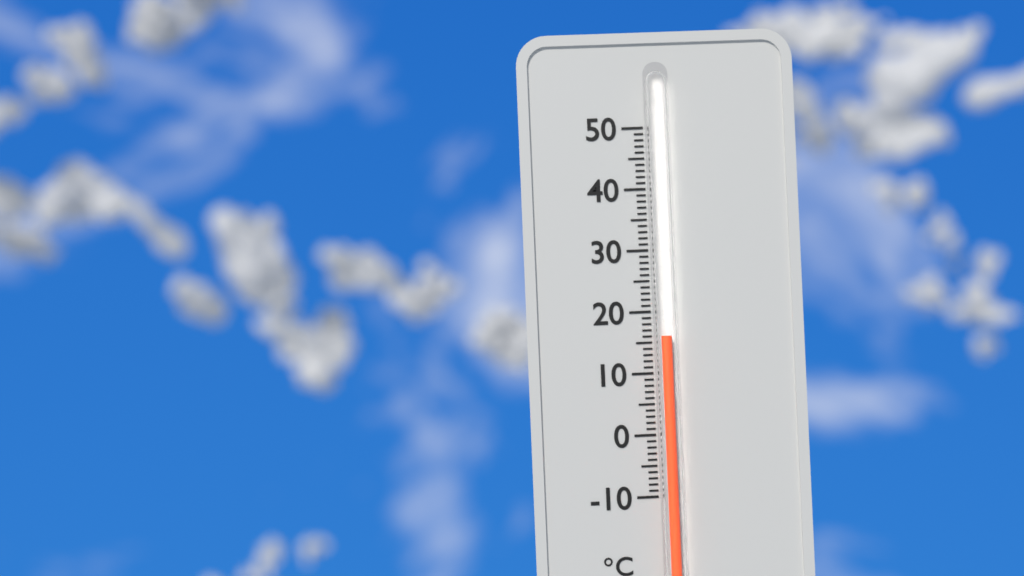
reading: 16 °C
